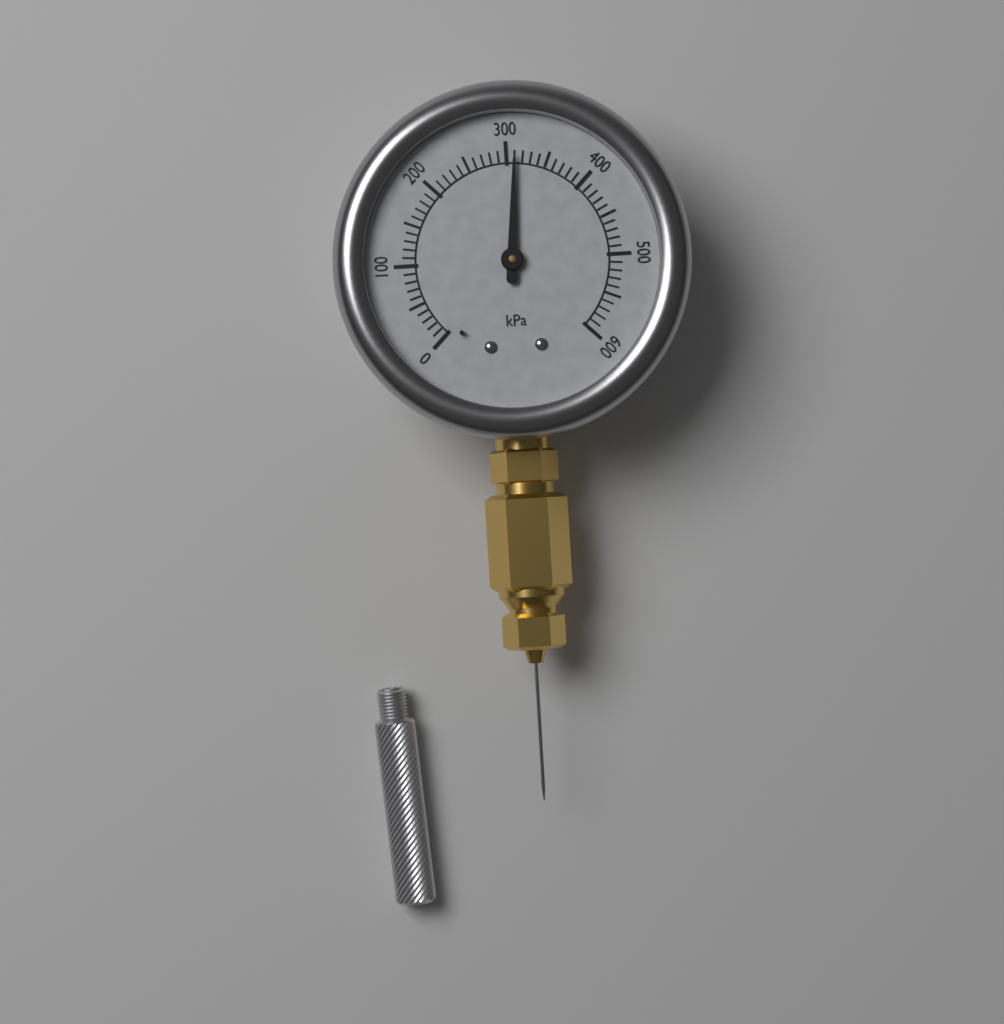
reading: 310 kPa
